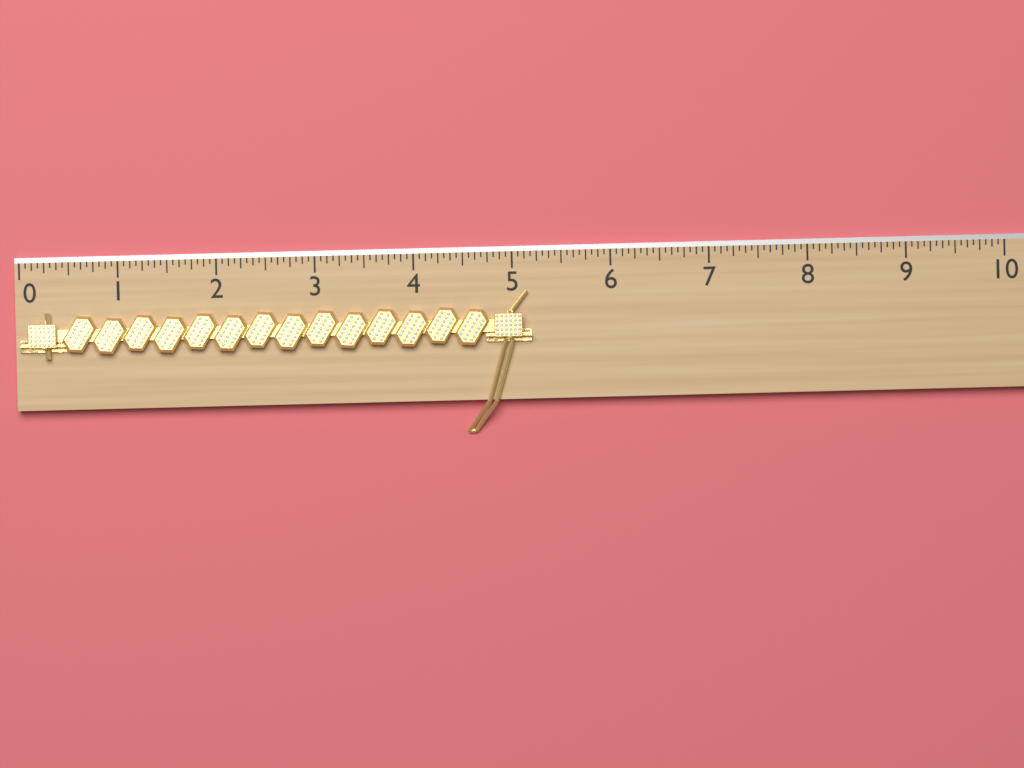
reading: 5.1875 (no unit)
